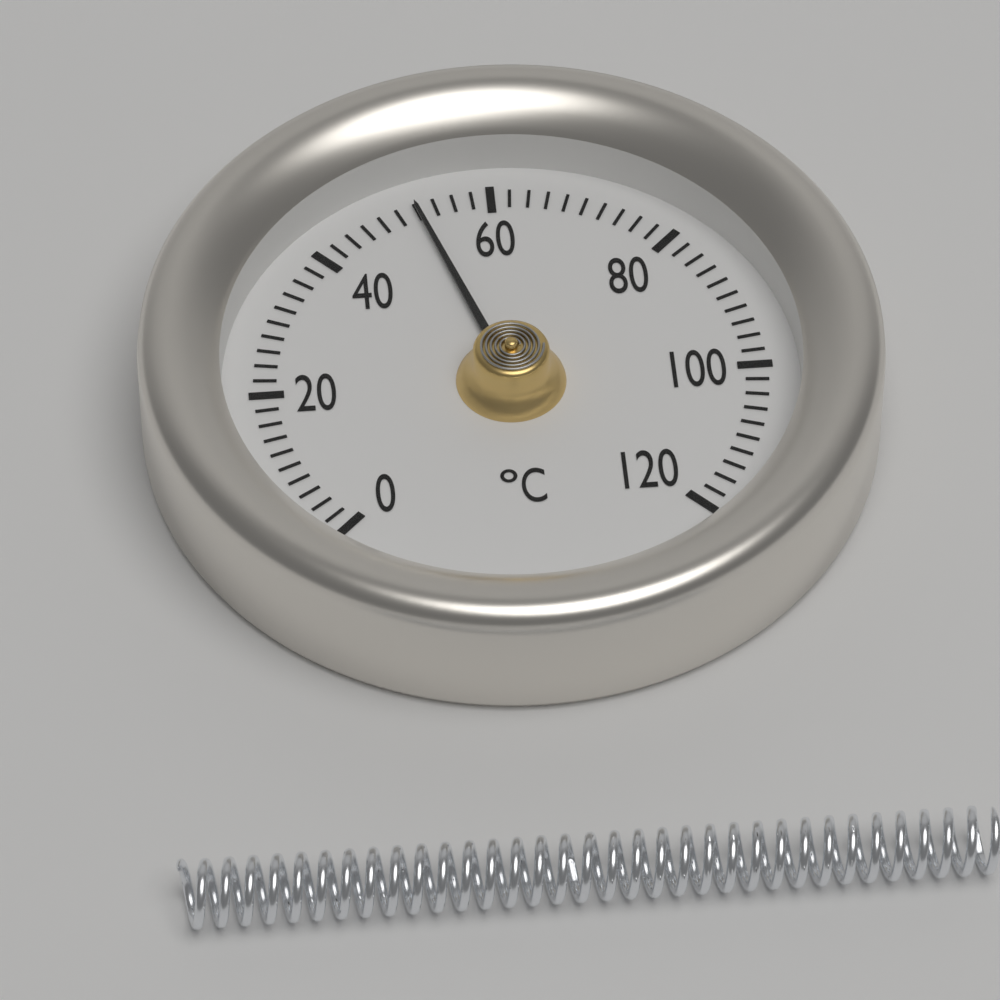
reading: 52 °C
